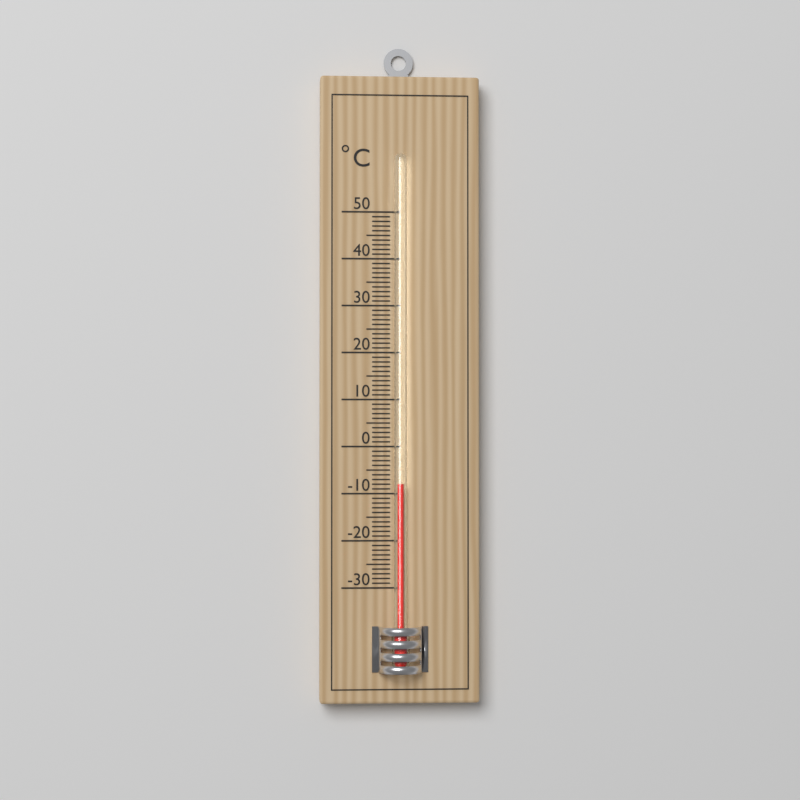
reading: -8 °C
